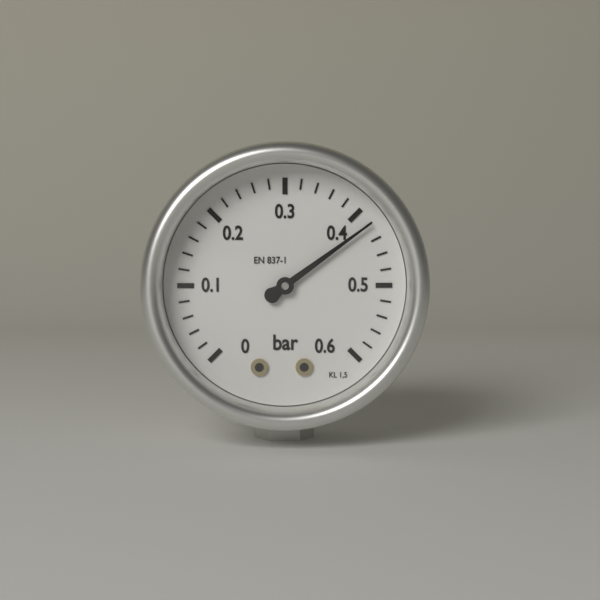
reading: 0.42 bar
